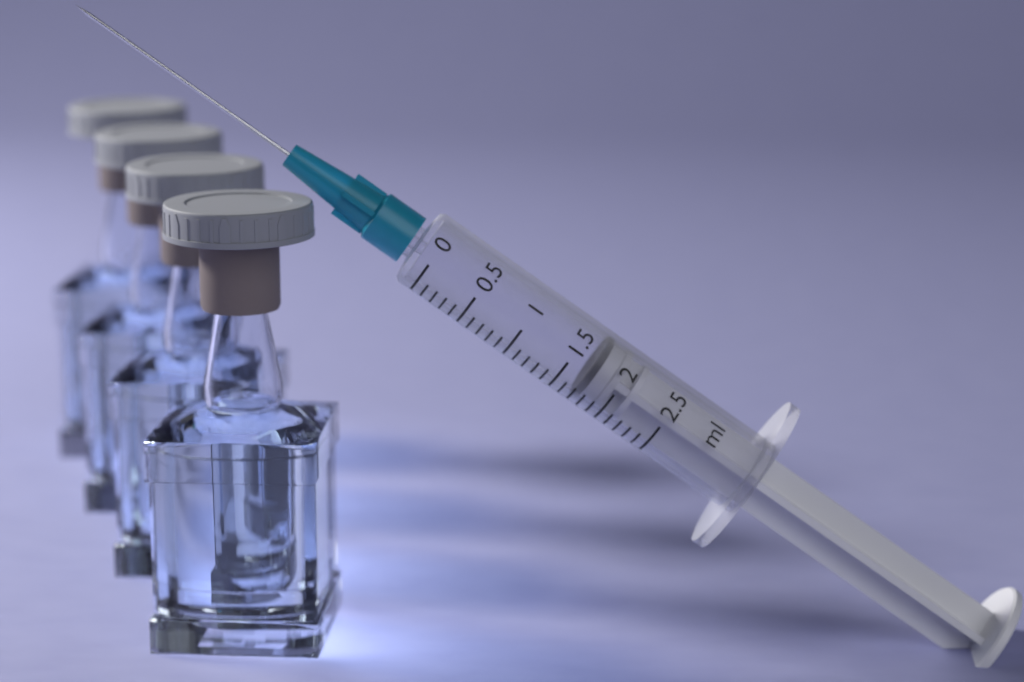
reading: 1.7 ml
